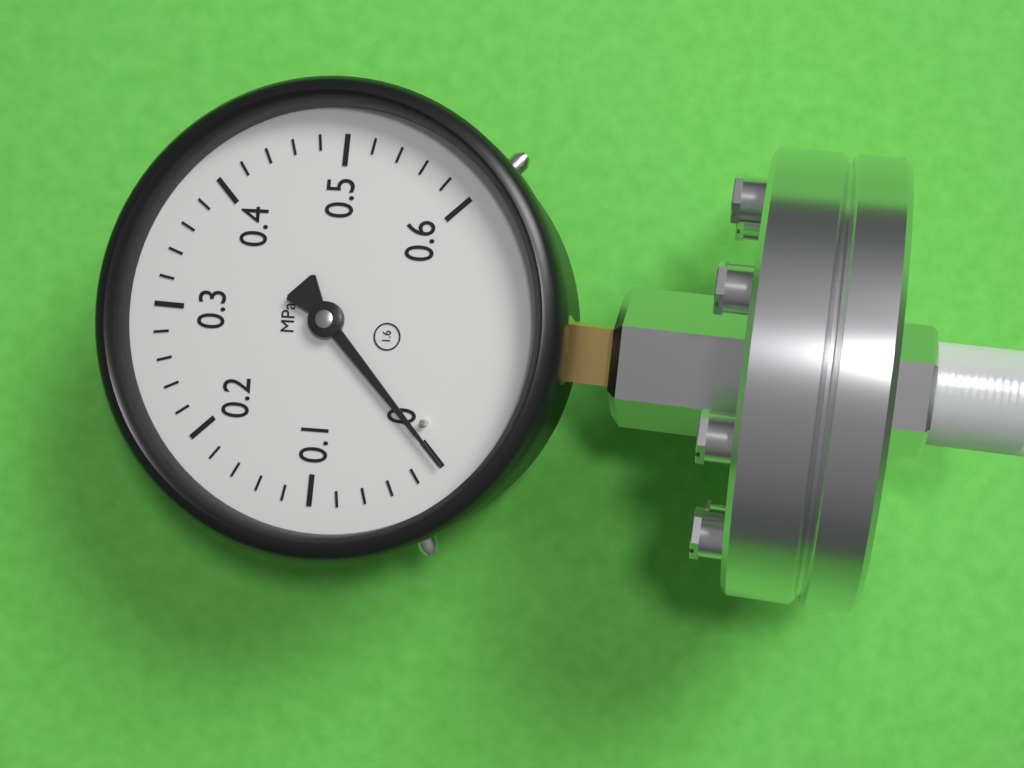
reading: 0.00 MPa
